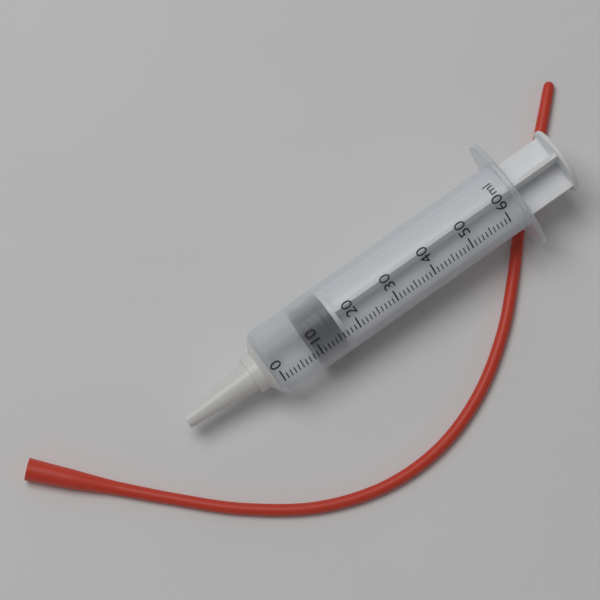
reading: 9 ml
